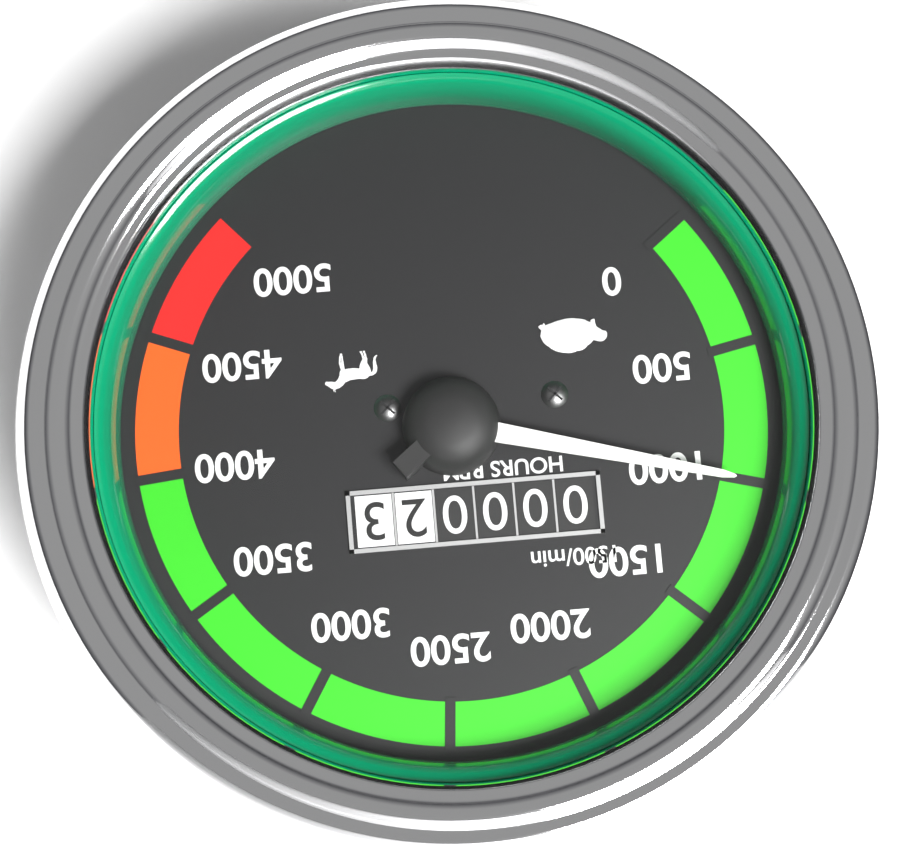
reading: 1000 RPM
